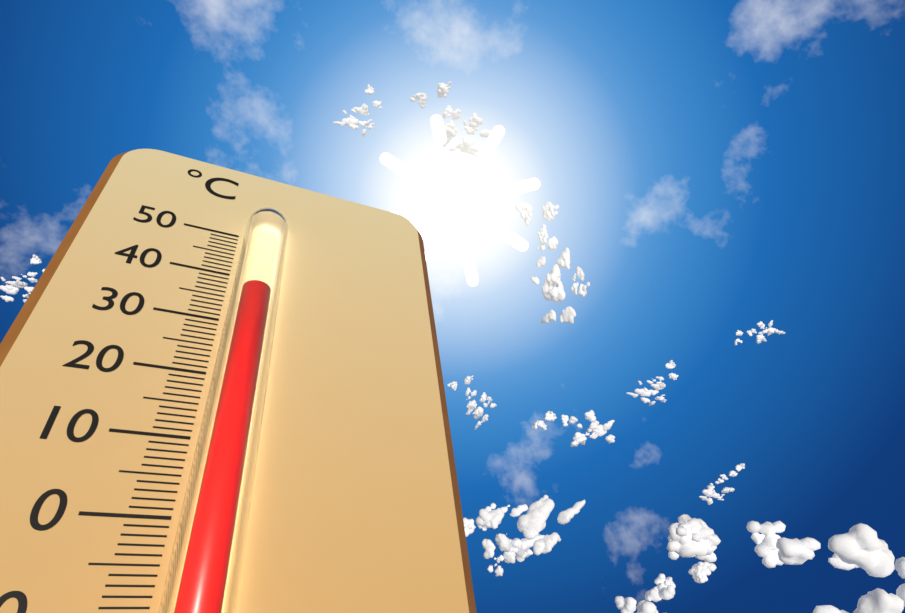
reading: 35 °C
